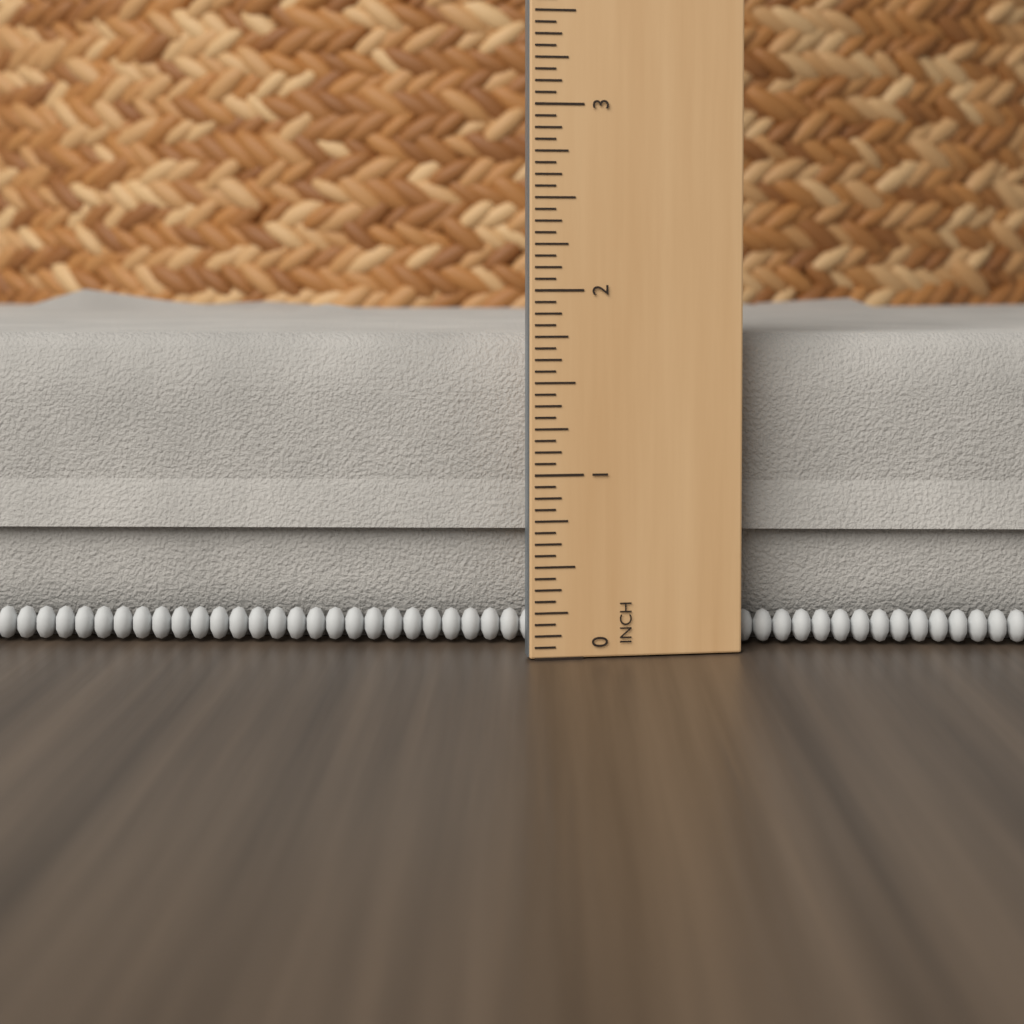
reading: 1.9375 in
